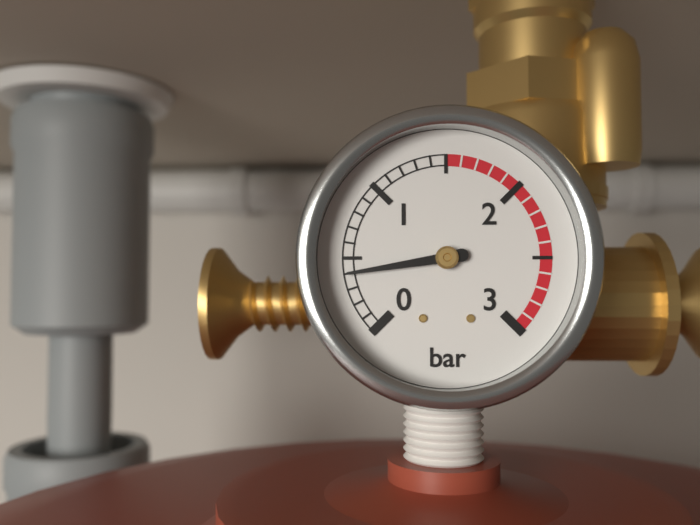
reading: 0.4 bar
